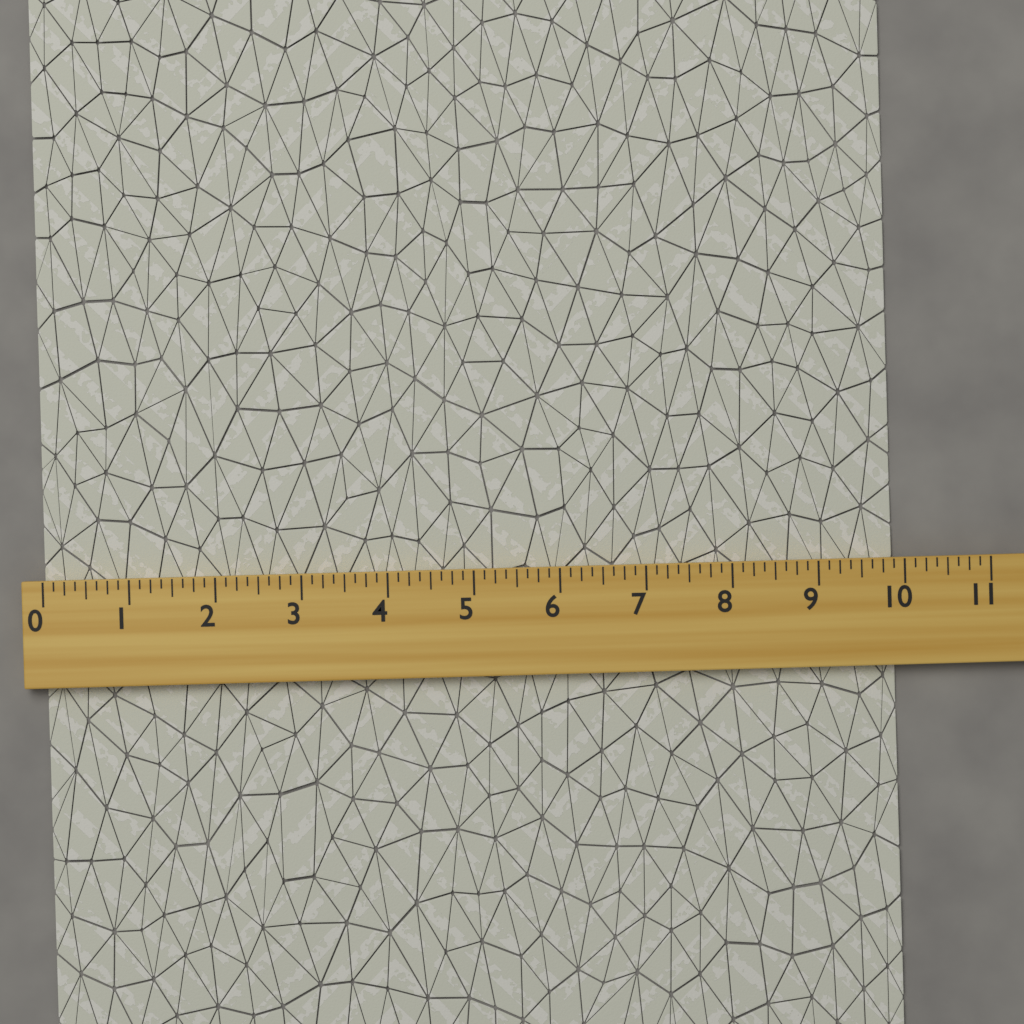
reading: 9.875 (no unit)
